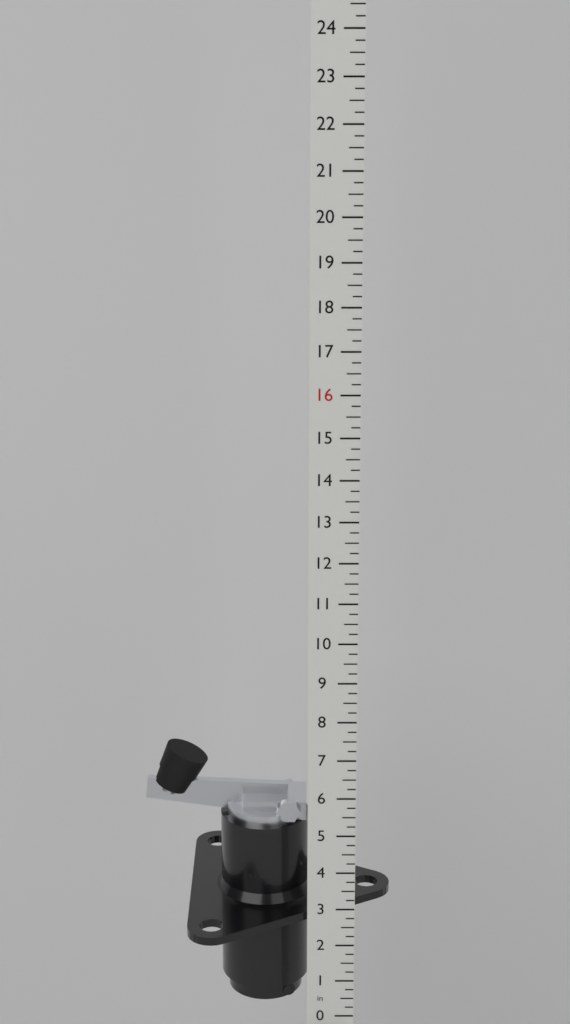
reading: 6.75 in
